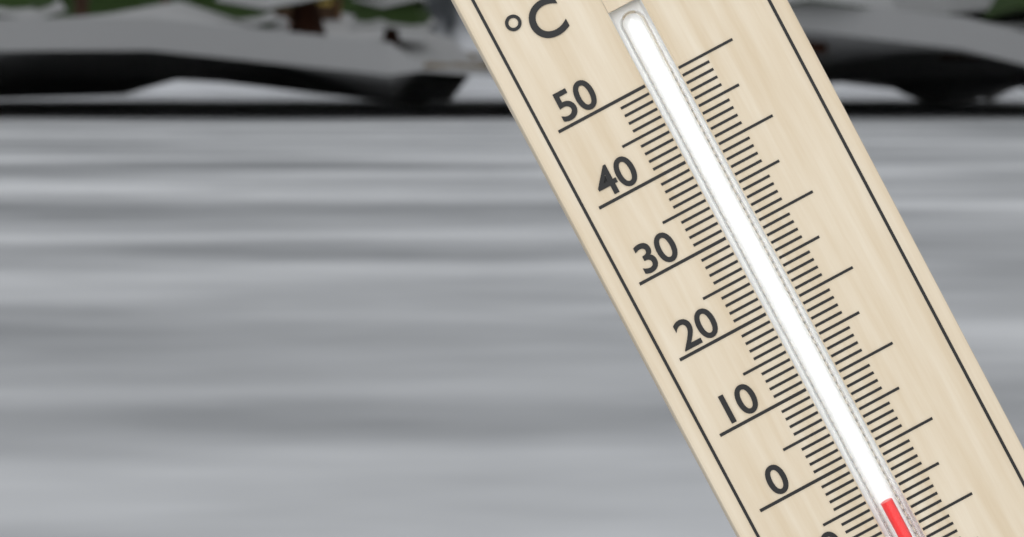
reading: -6 °C
